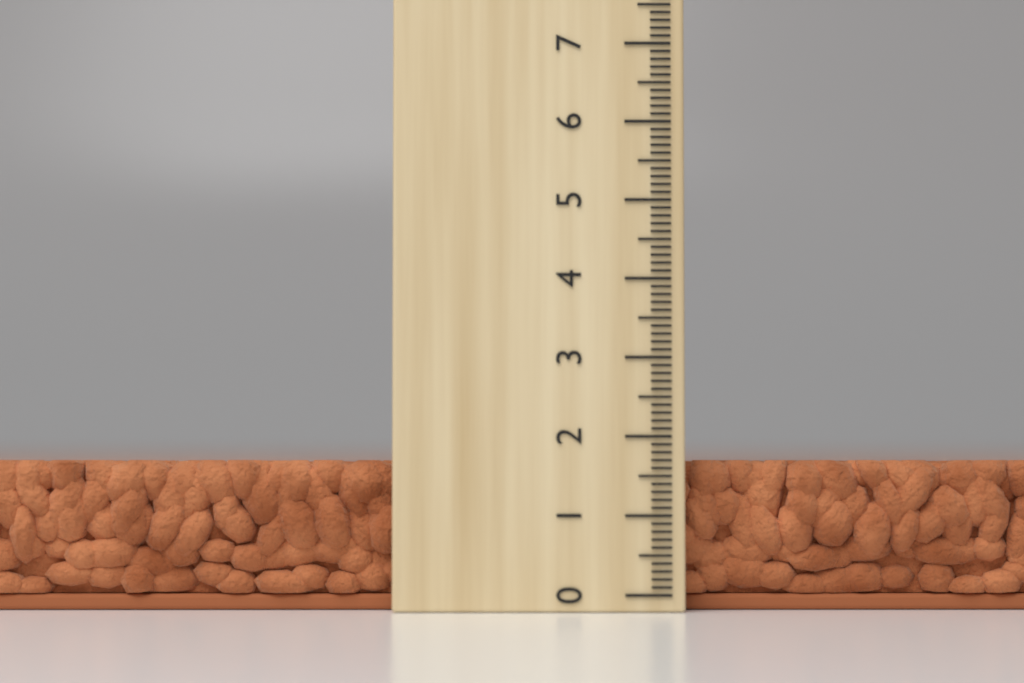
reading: 1.7 (no unit)
